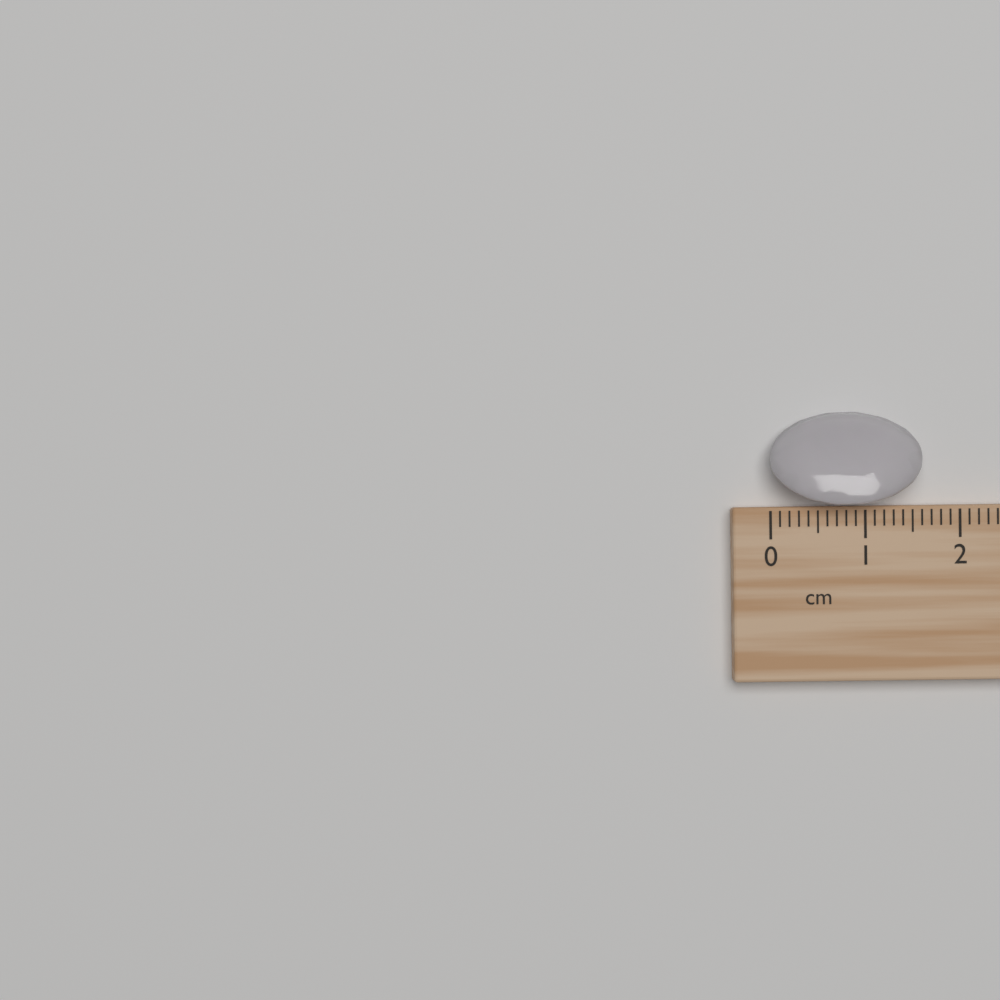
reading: 1.6 cm
